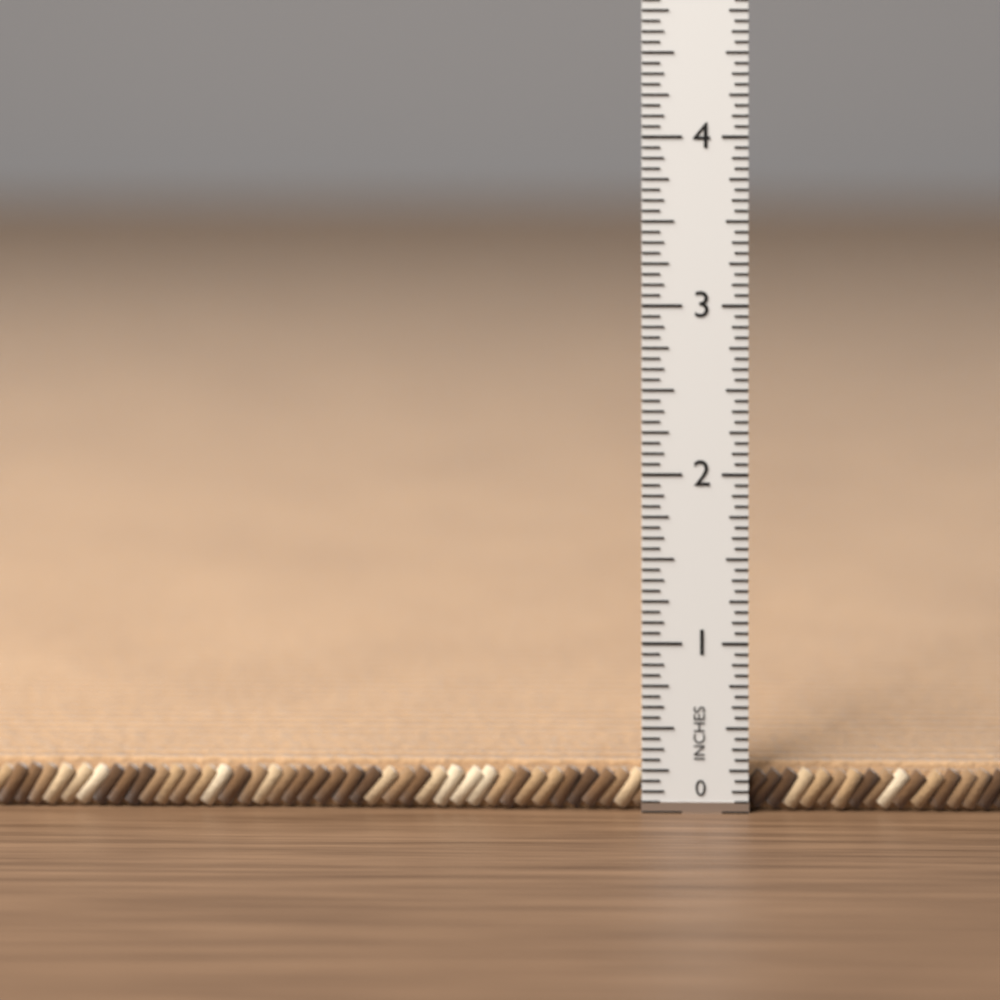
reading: 0.2500 in
